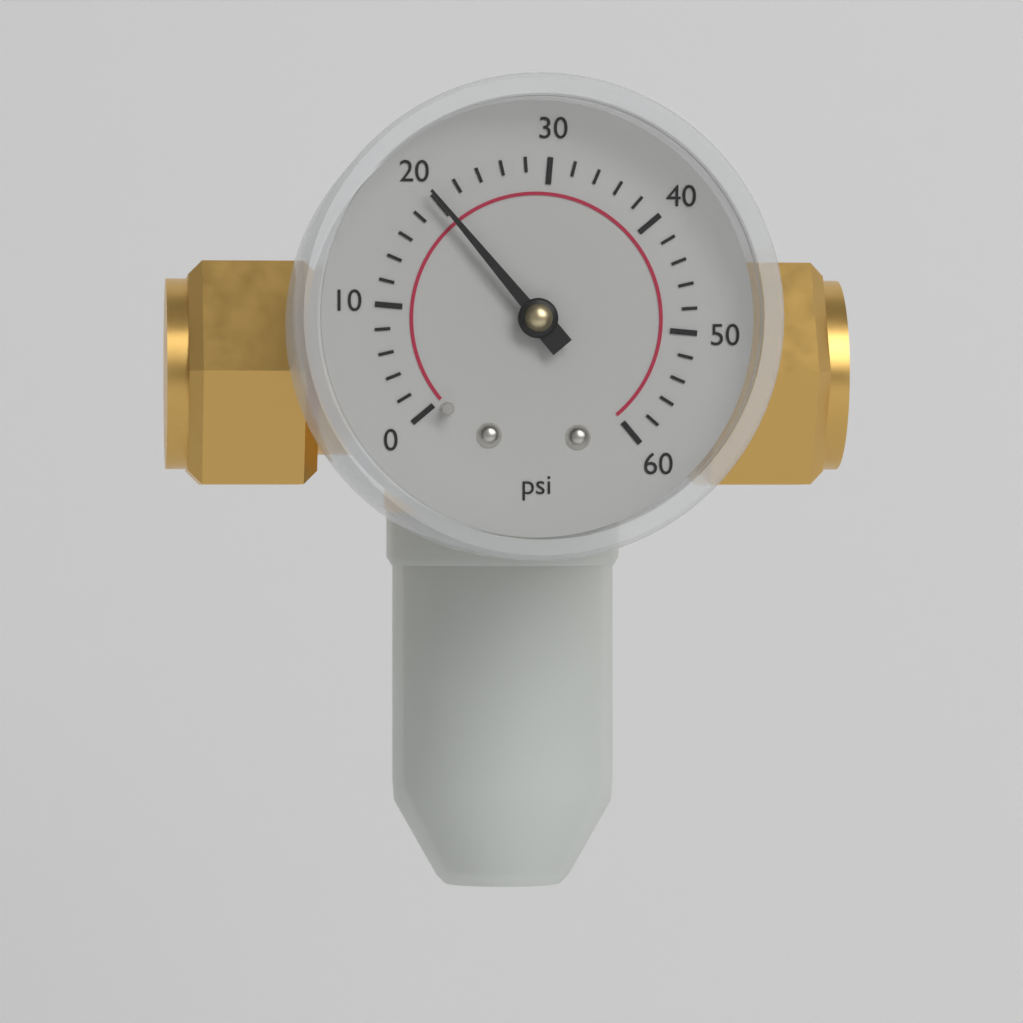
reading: 20 psi
